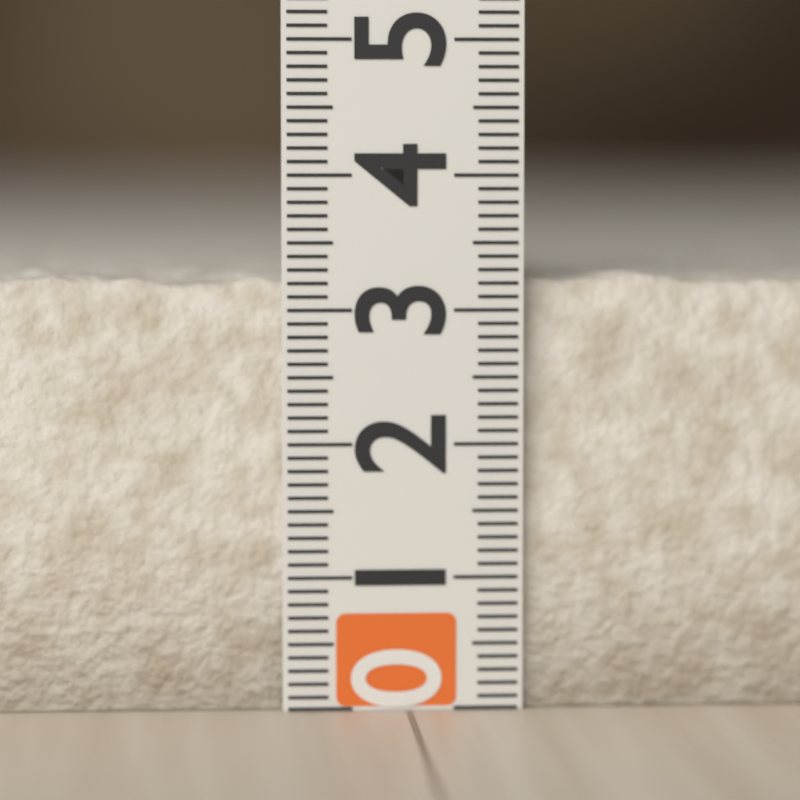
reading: 3.3 (no unit)
